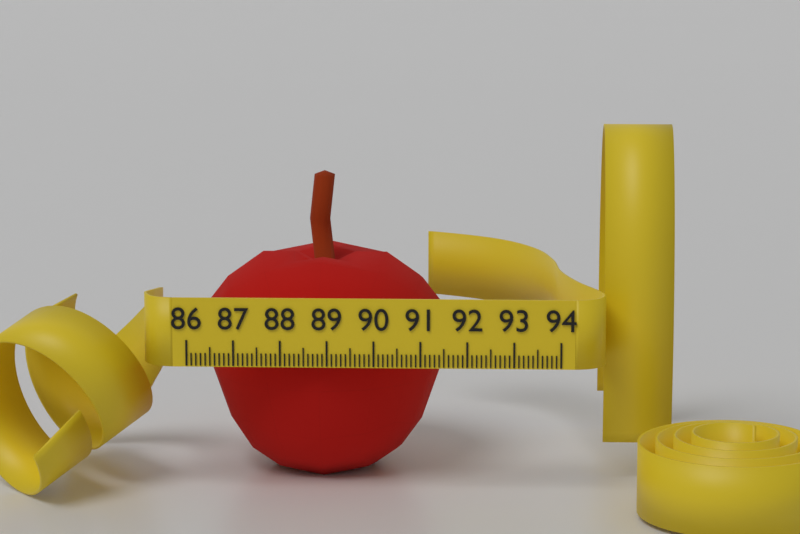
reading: 91.6 (no unit)
